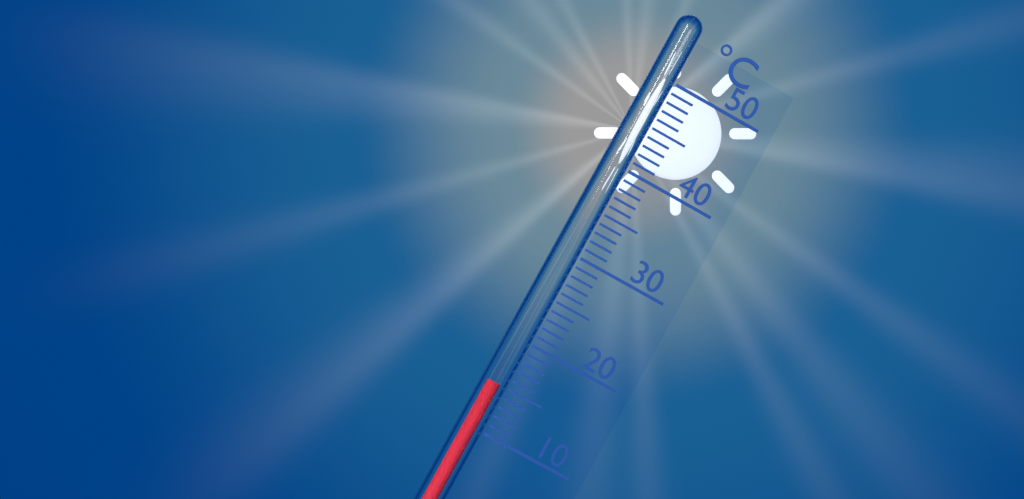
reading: 15 °C
